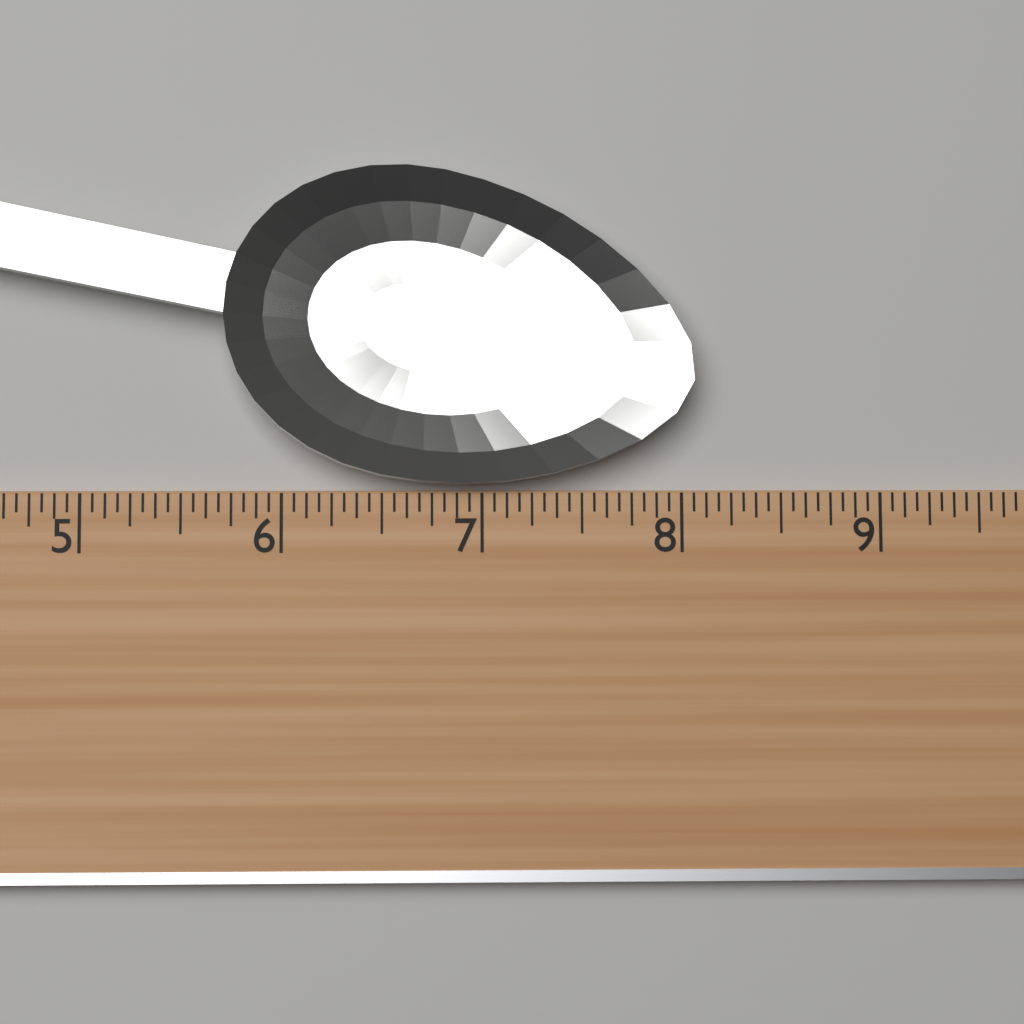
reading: 8.0625 (no unit)
